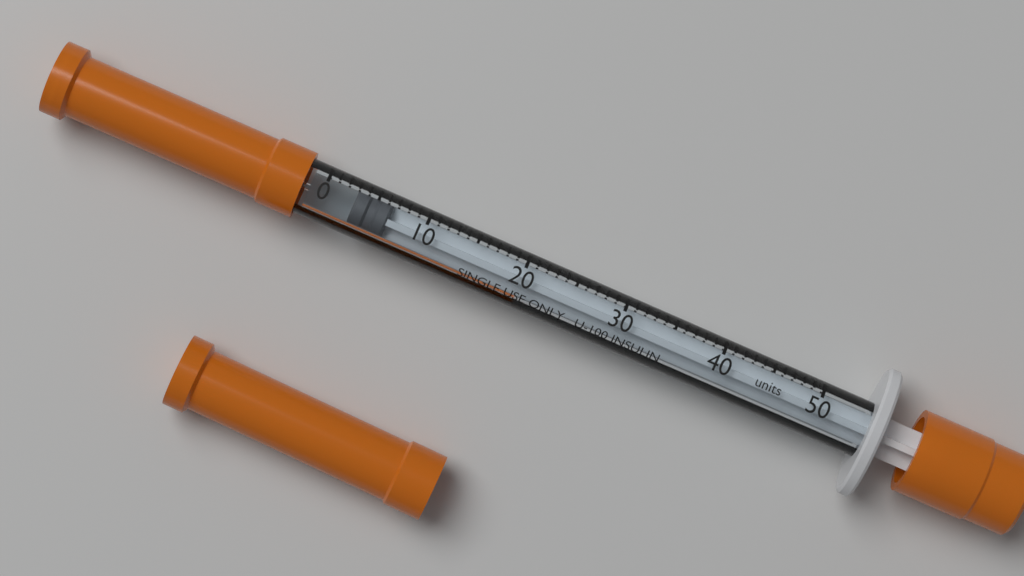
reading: 3 units
